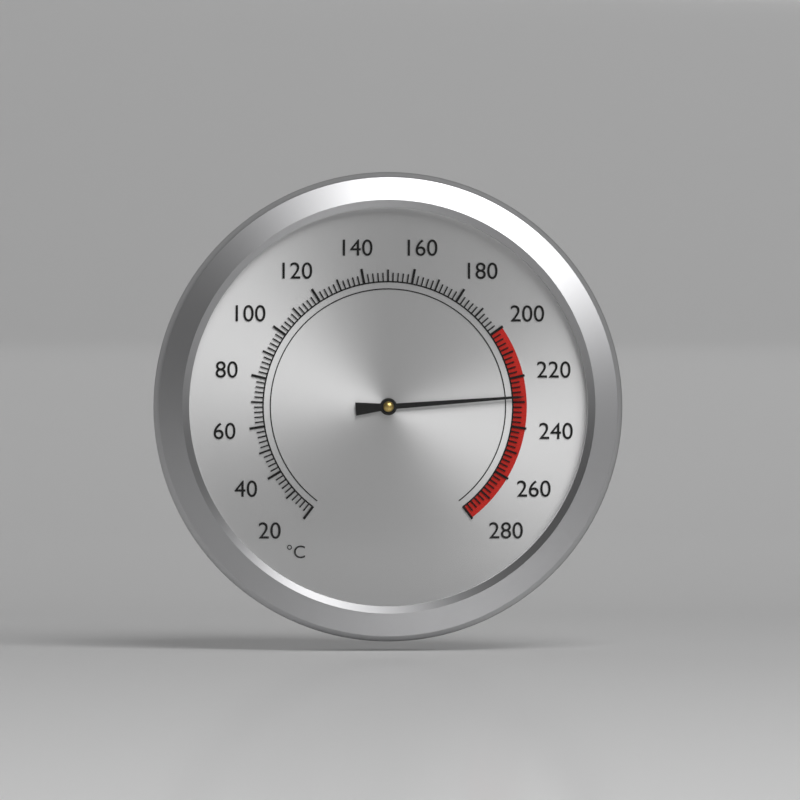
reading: 228 °C
